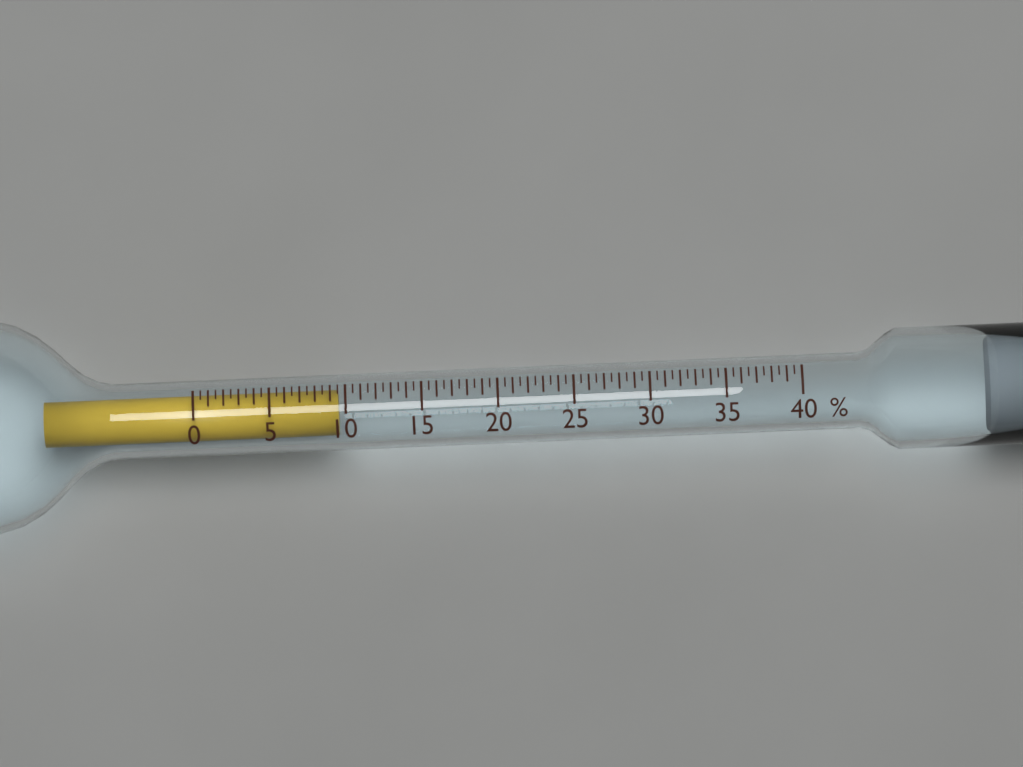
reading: 9.5 %
